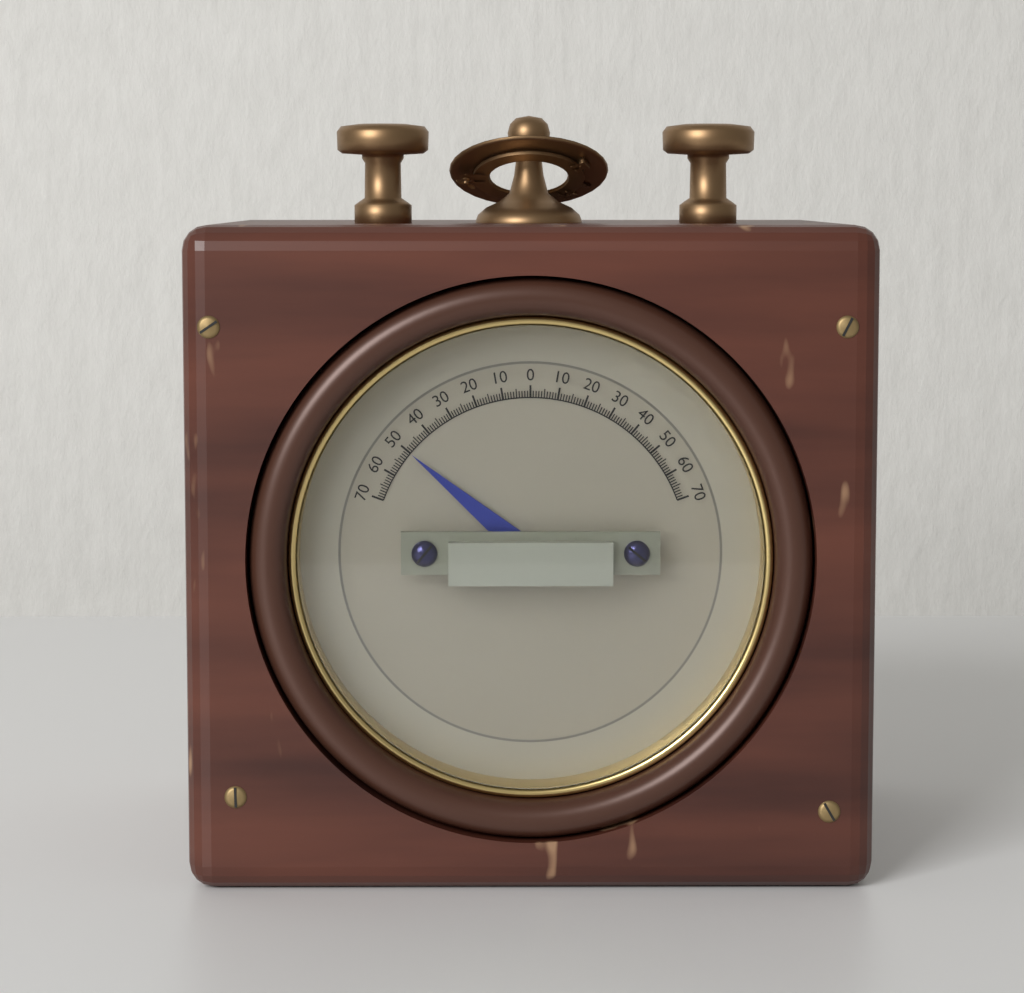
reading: -50 (no unit)
